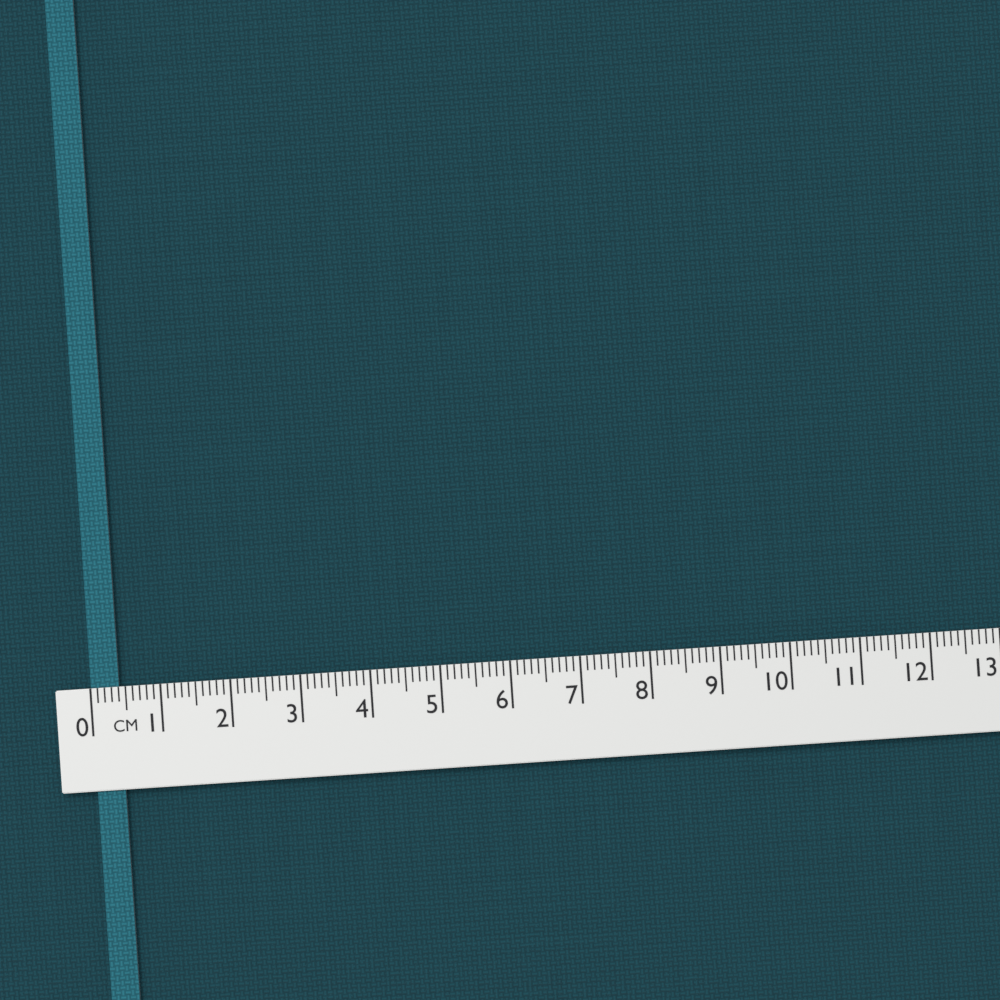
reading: 0.4 cm
